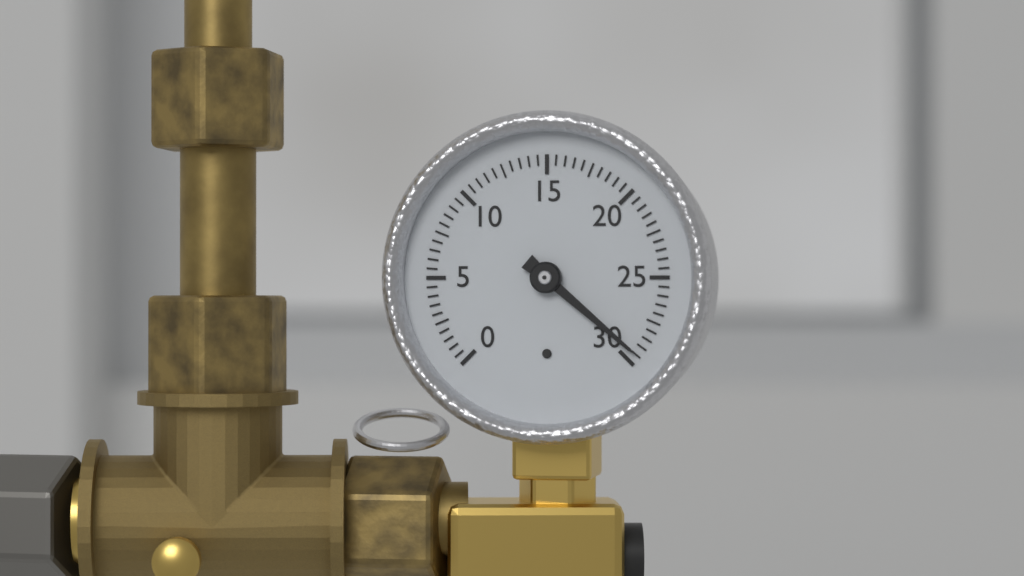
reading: 29.5 (no unit)
